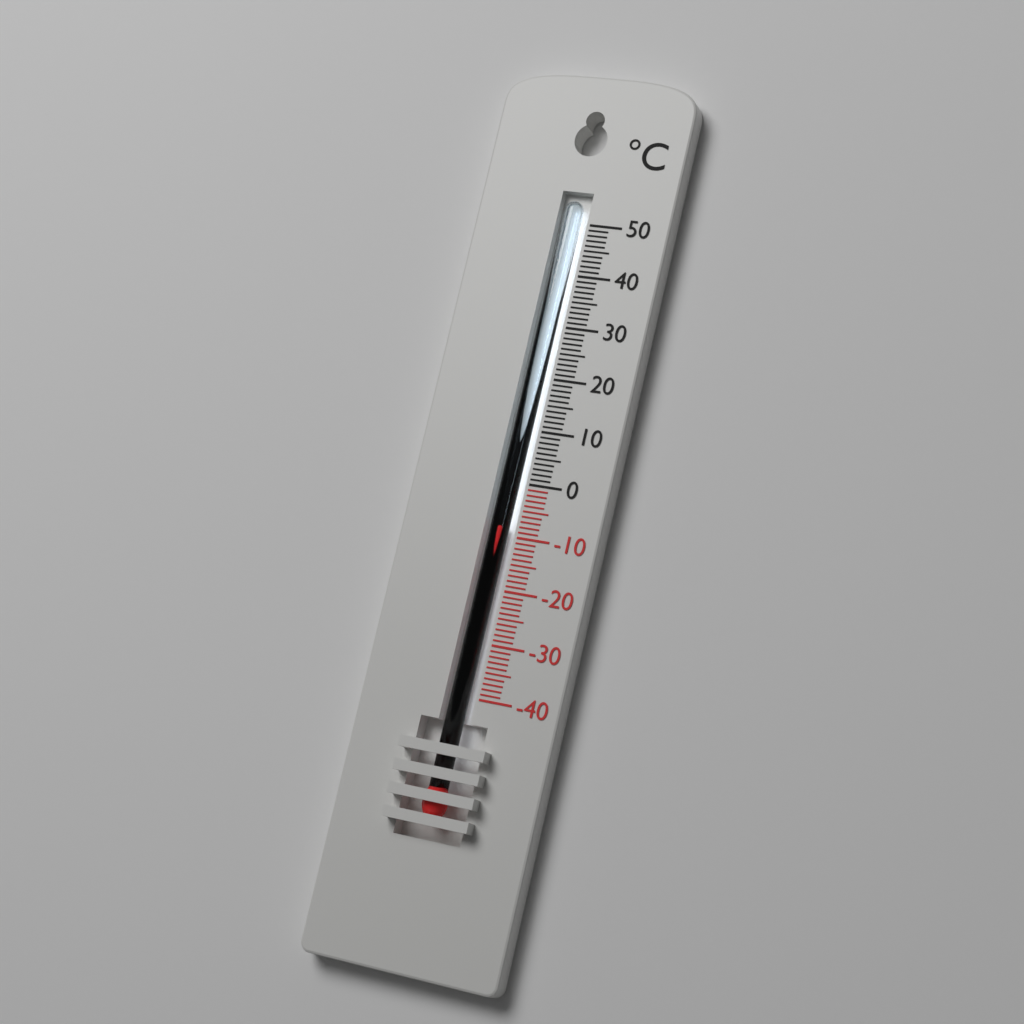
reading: -8 °C
